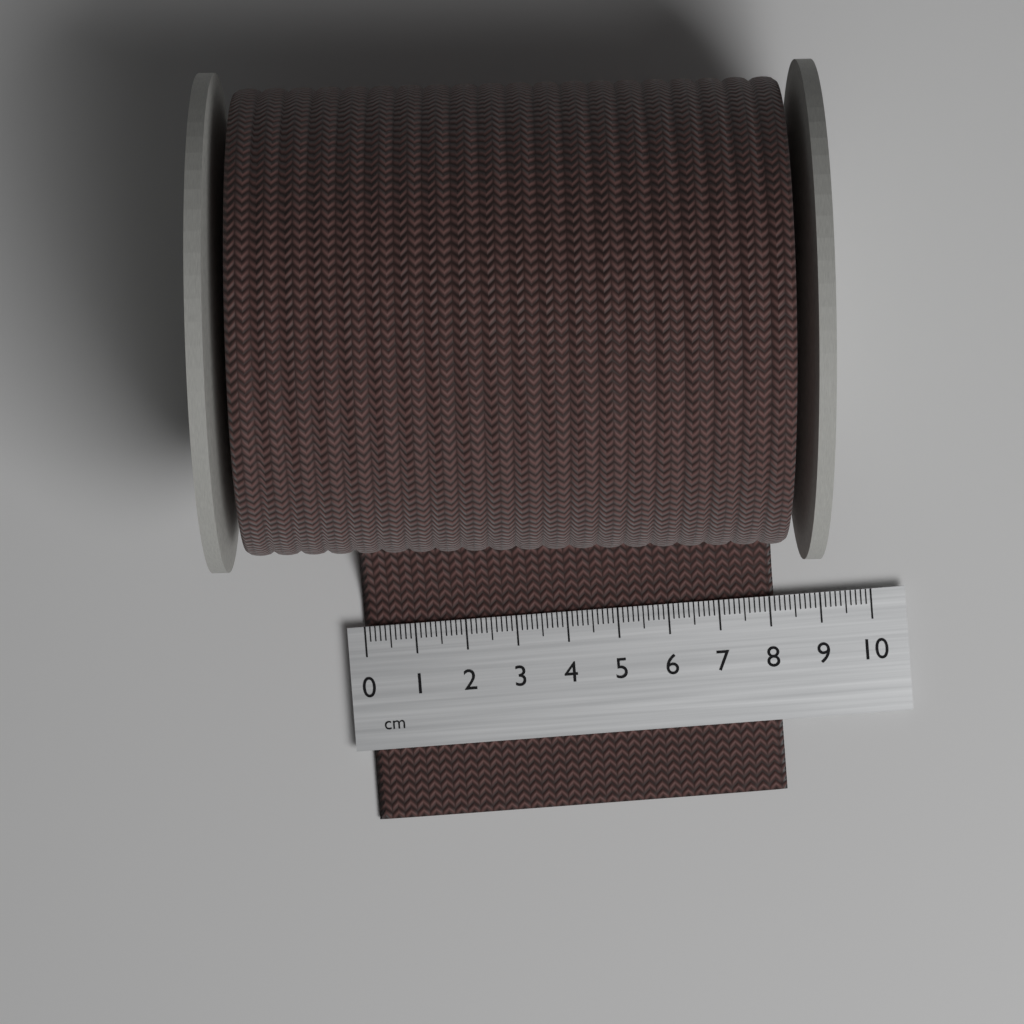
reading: 8.1 cm
